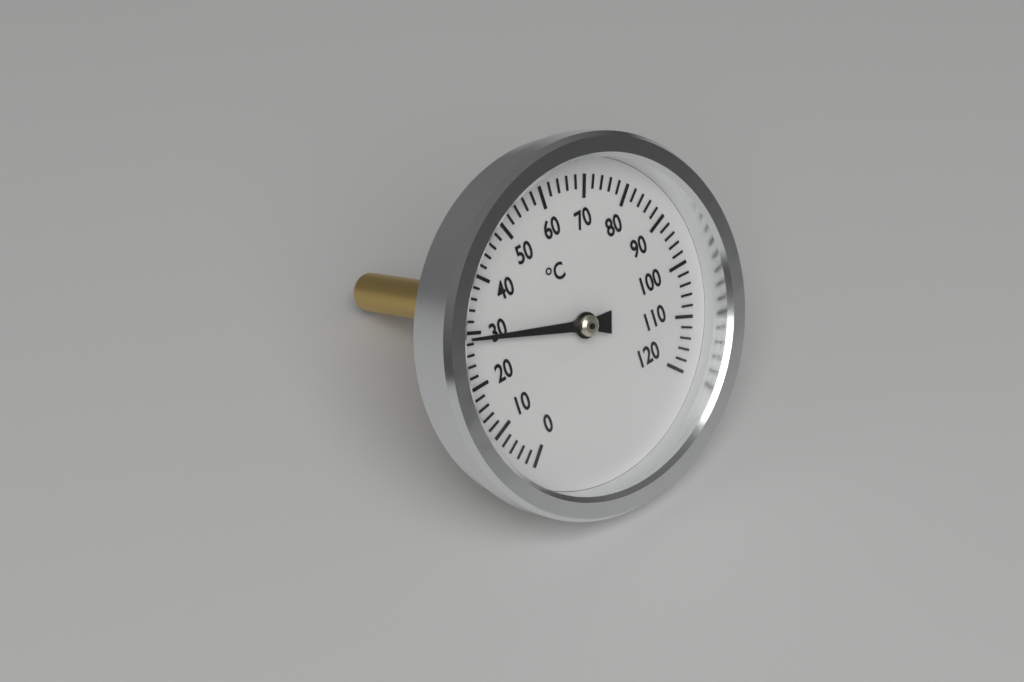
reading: 29 °C
